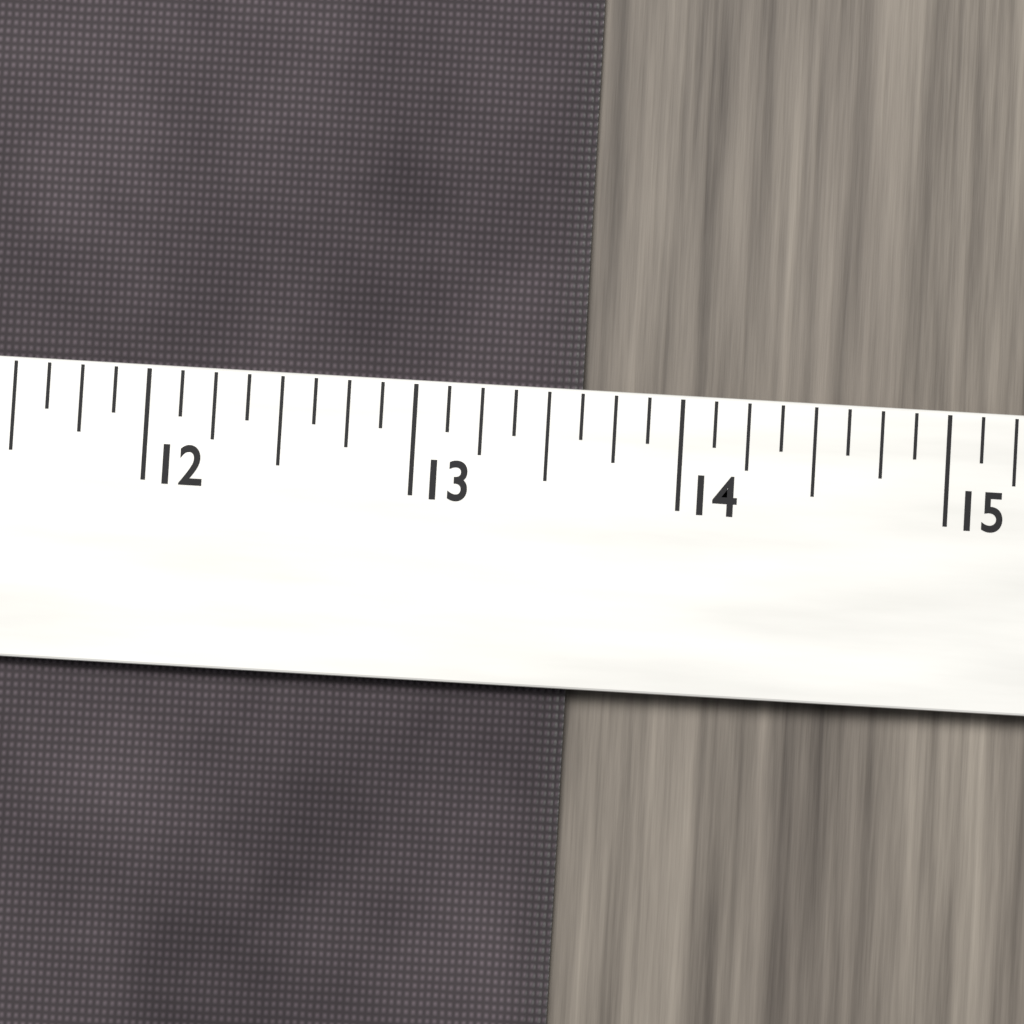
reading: 13.625 (no unit)
